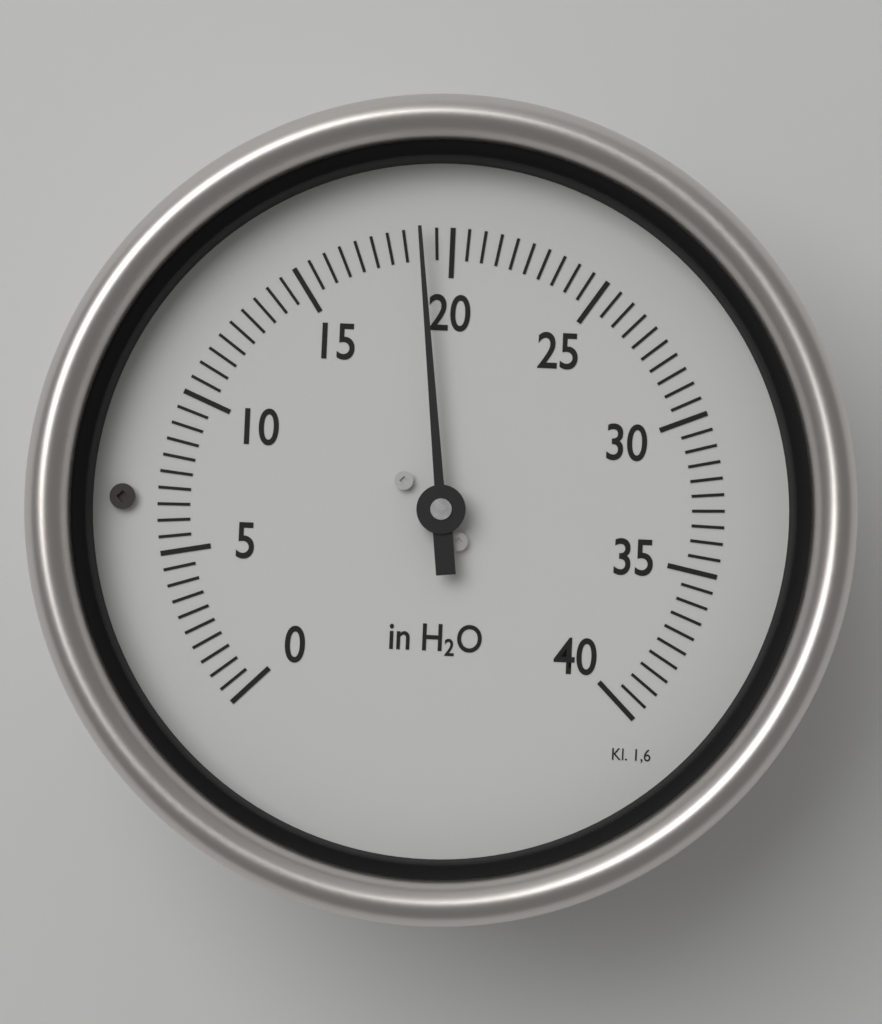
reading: 19.0 in H2O
